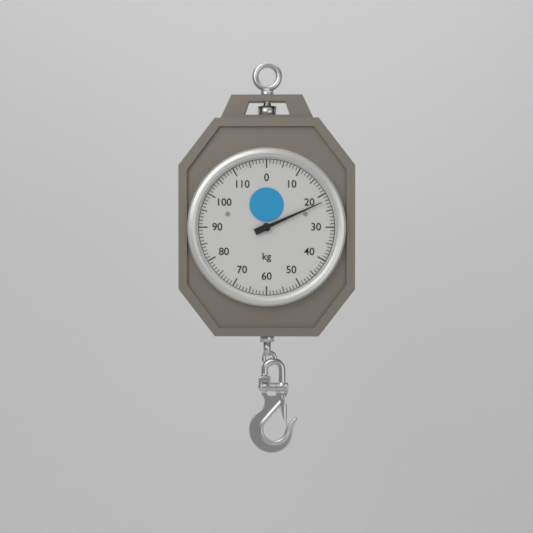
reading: 22 kg
